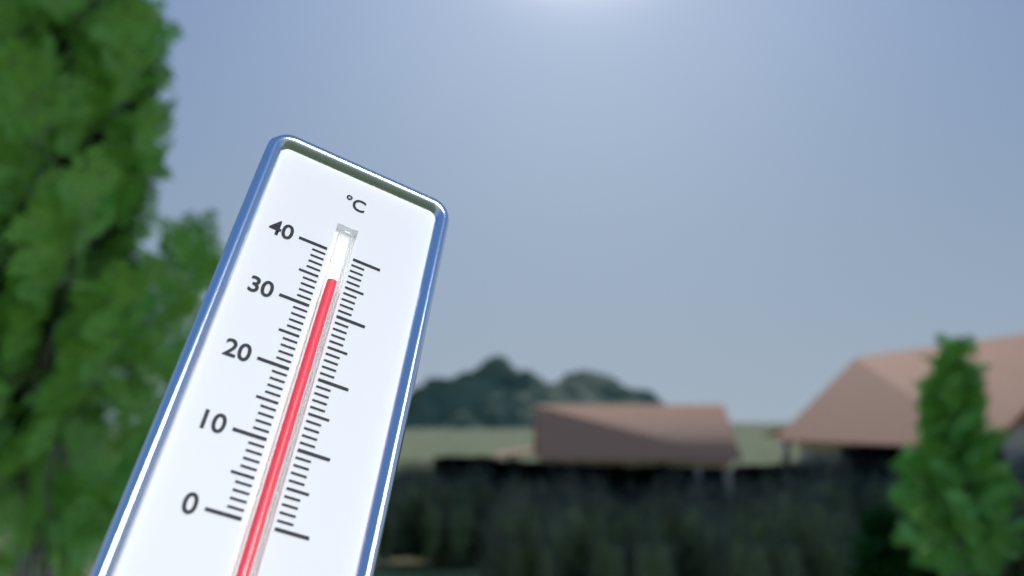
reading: 35 °C
